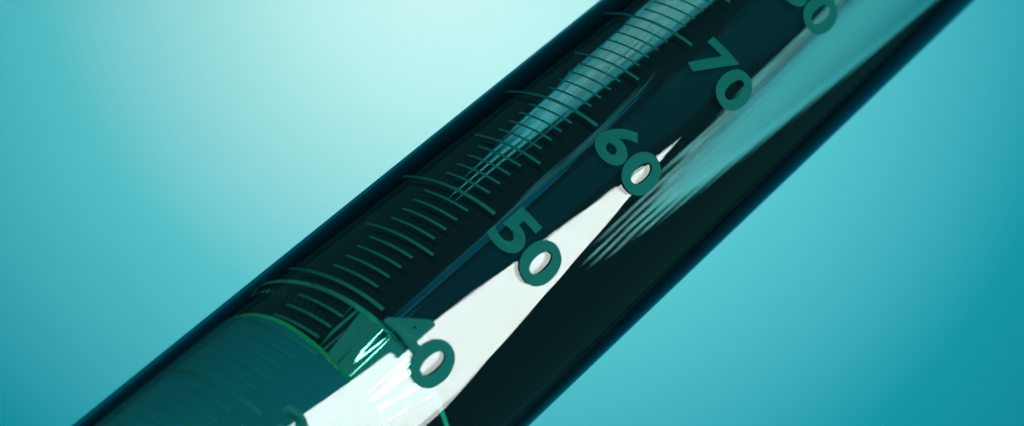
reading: 40 ml
